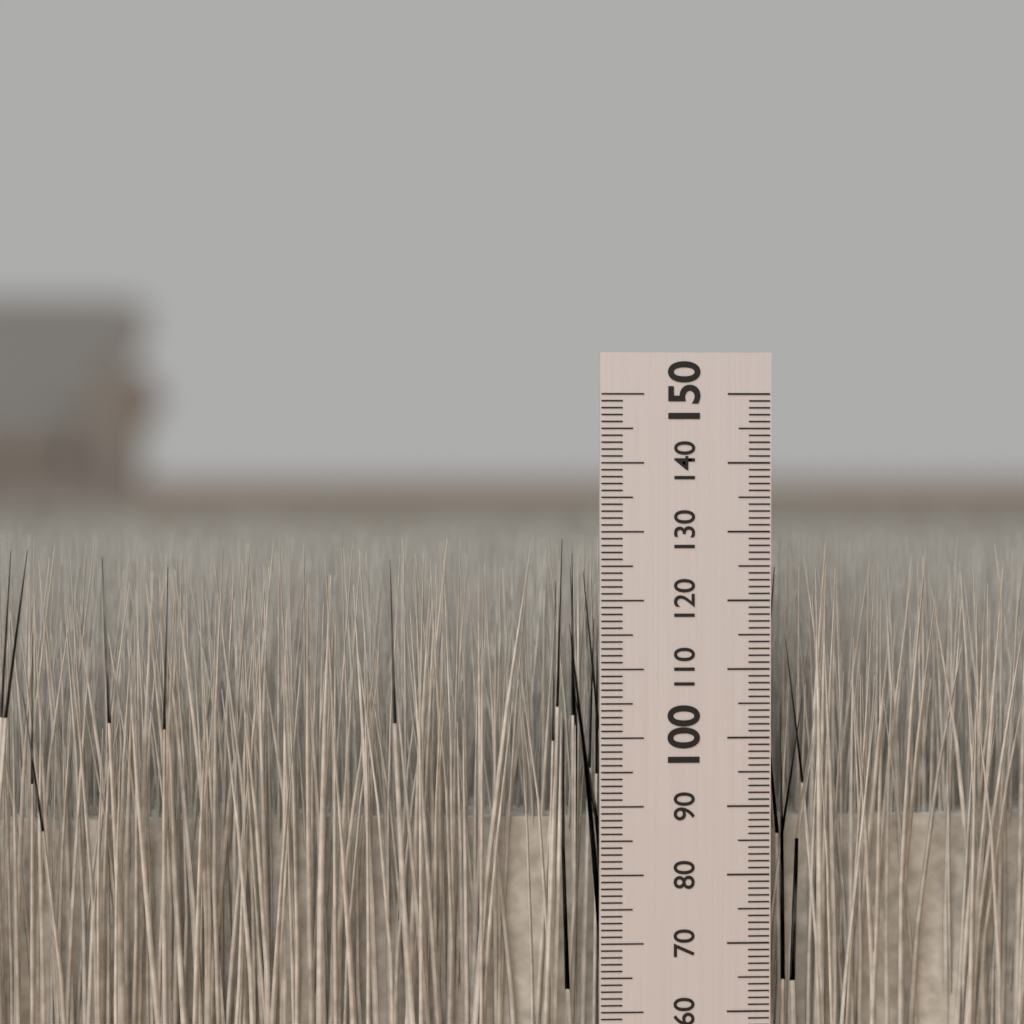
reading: 129 mm
